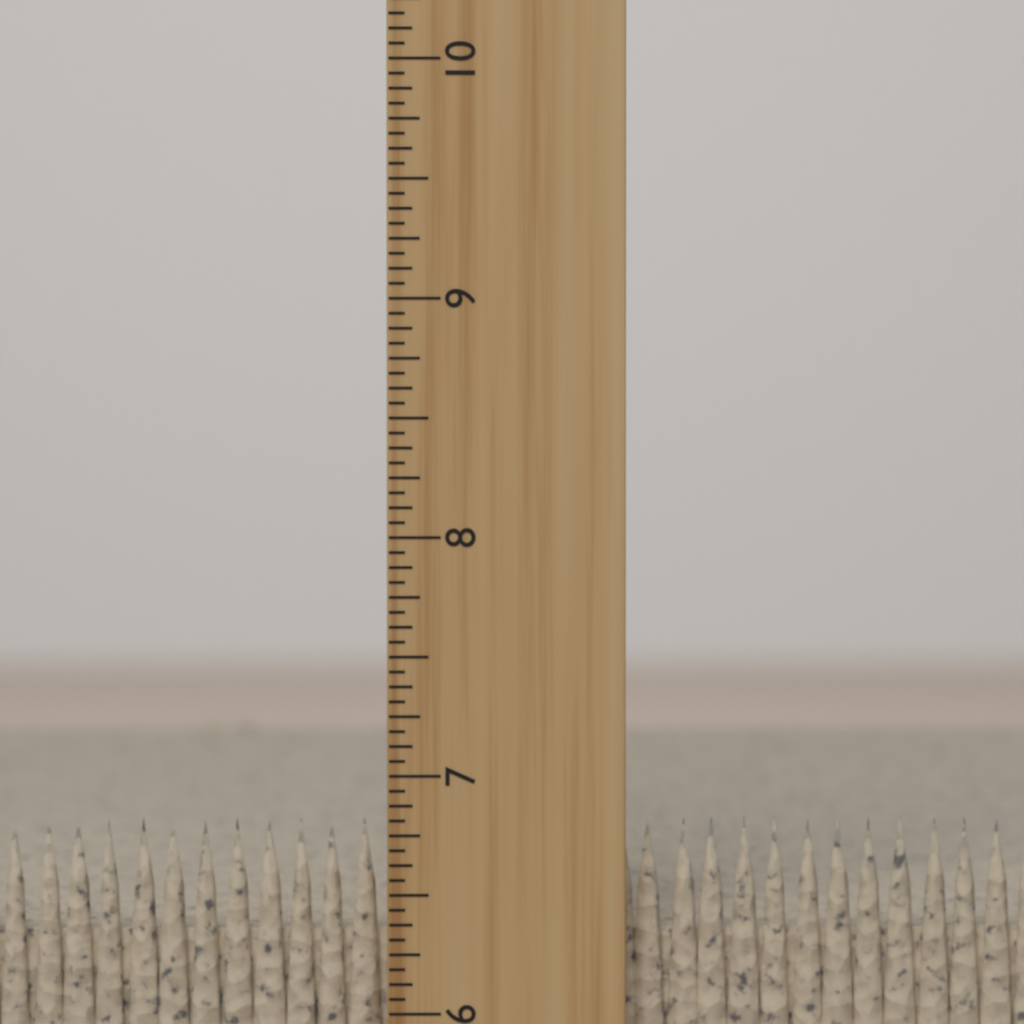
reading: 6.8125 inch
